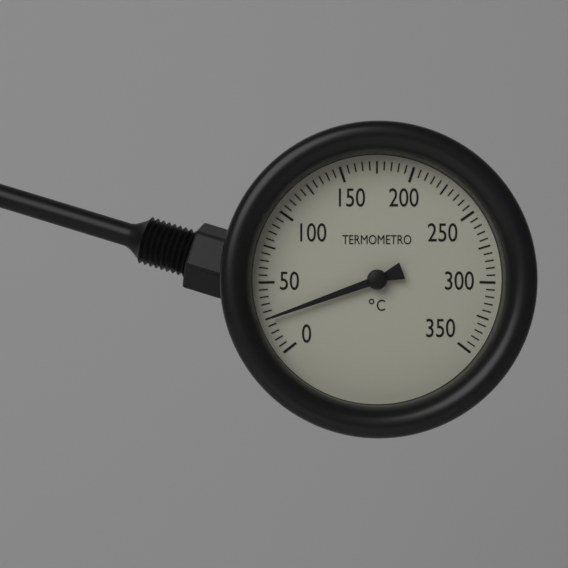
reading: 25 °C
